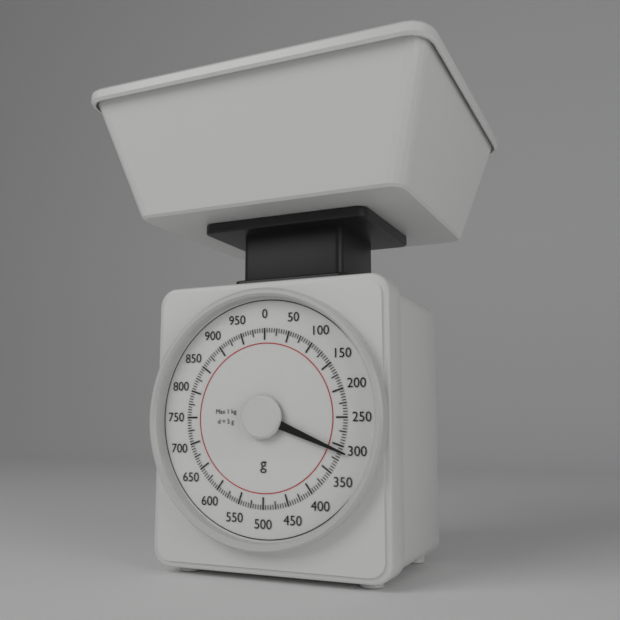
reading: 310 g
